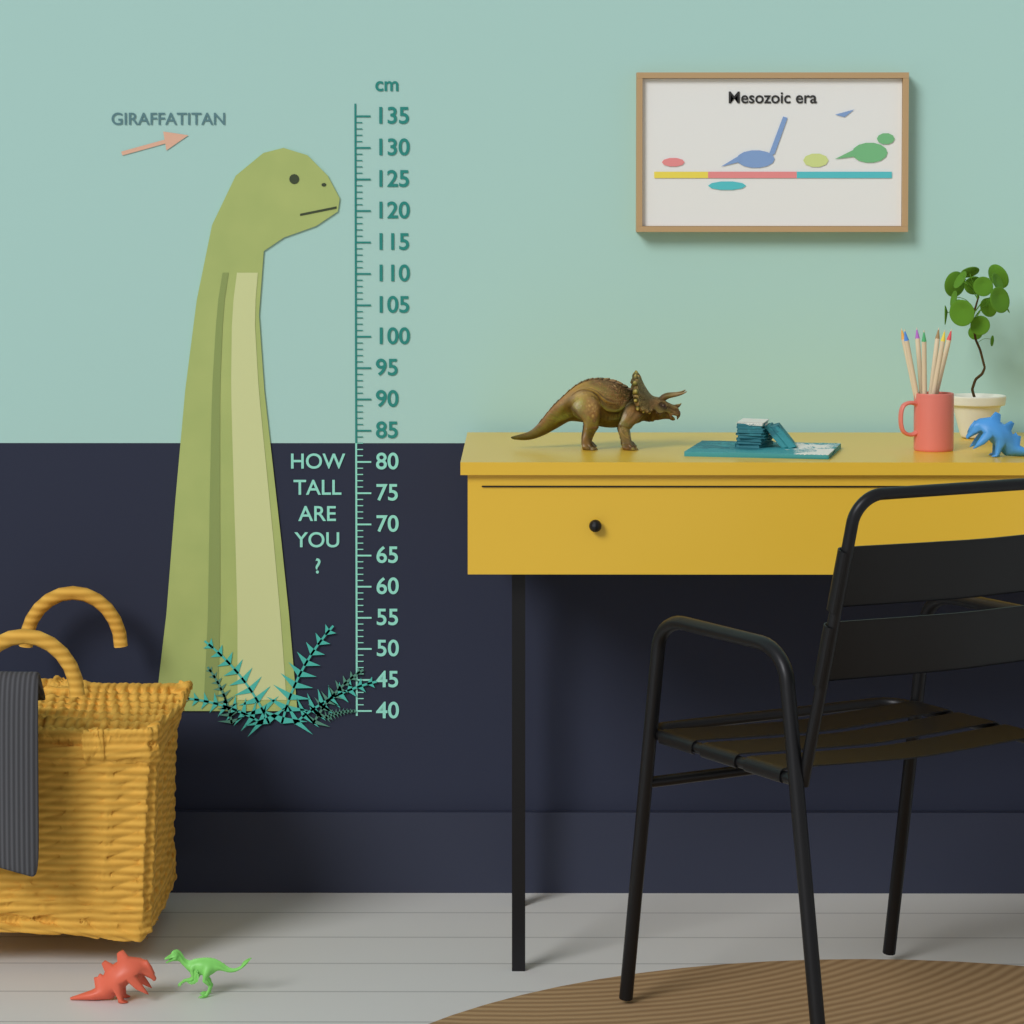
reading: 130 cm
